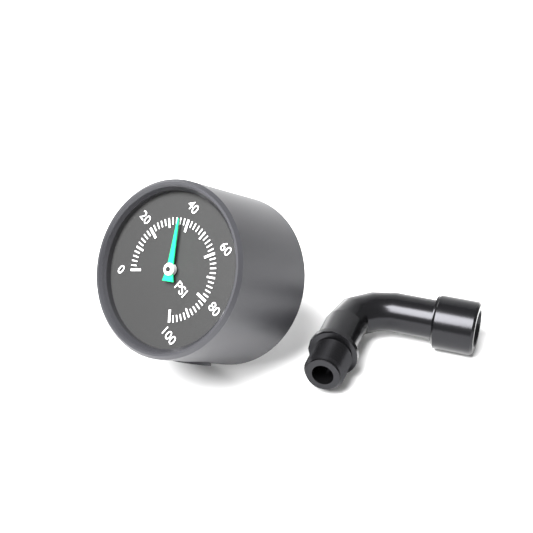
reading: 36 psi
